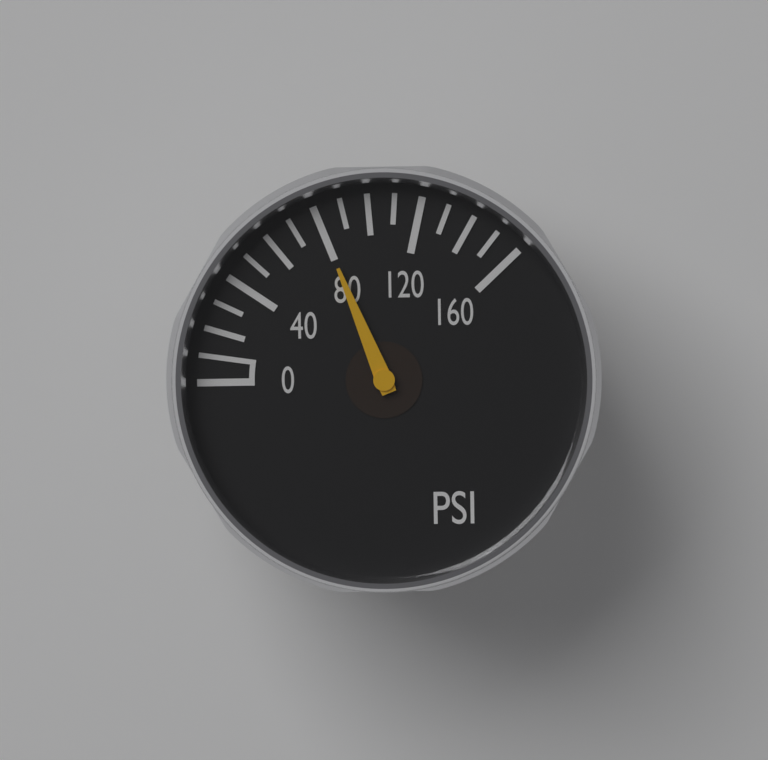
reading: 80 psi
